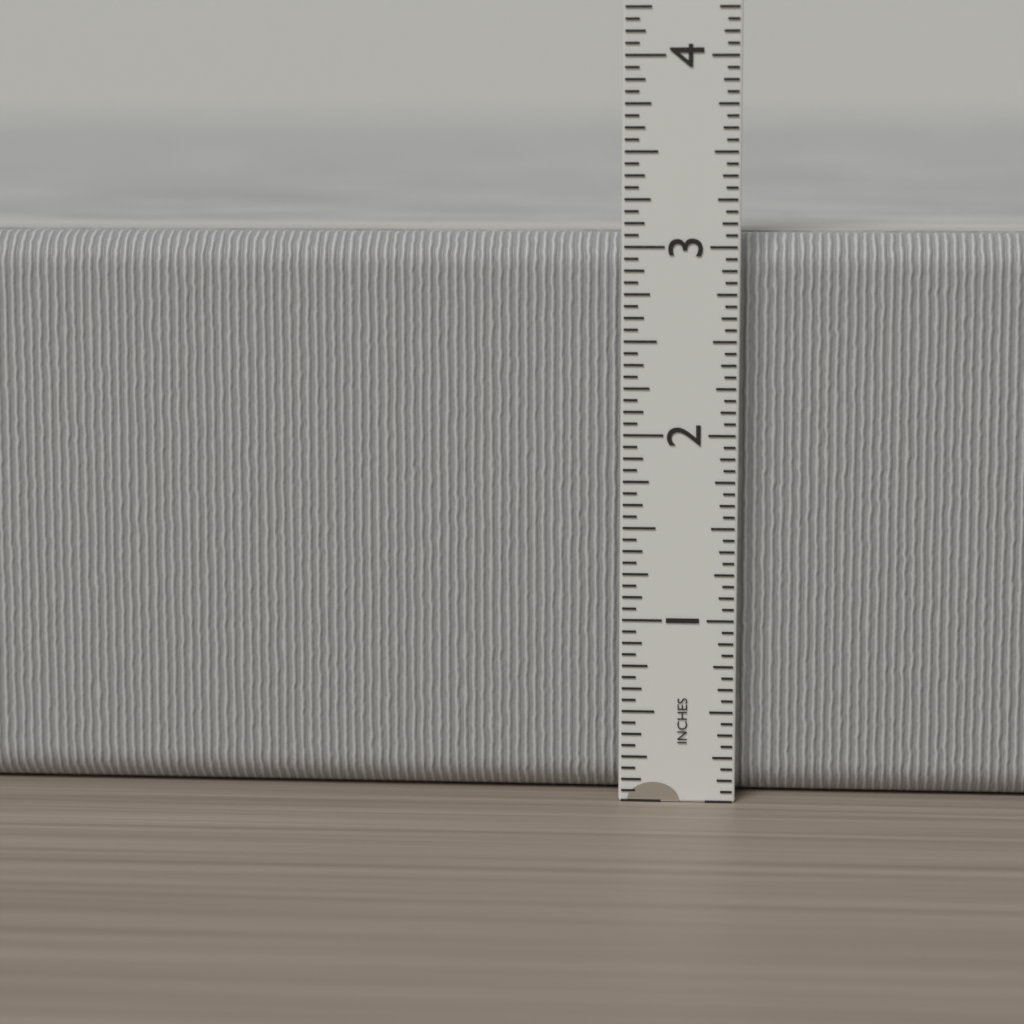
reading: 3.0625 in
